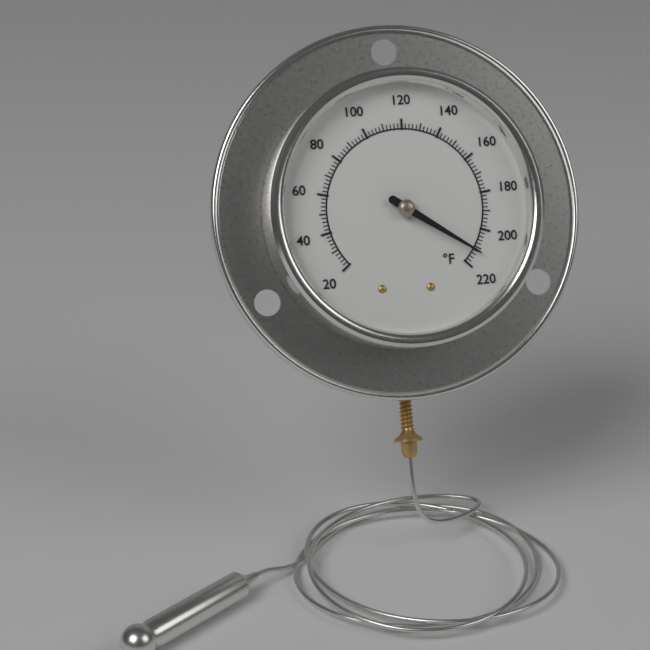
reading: 212 °F
